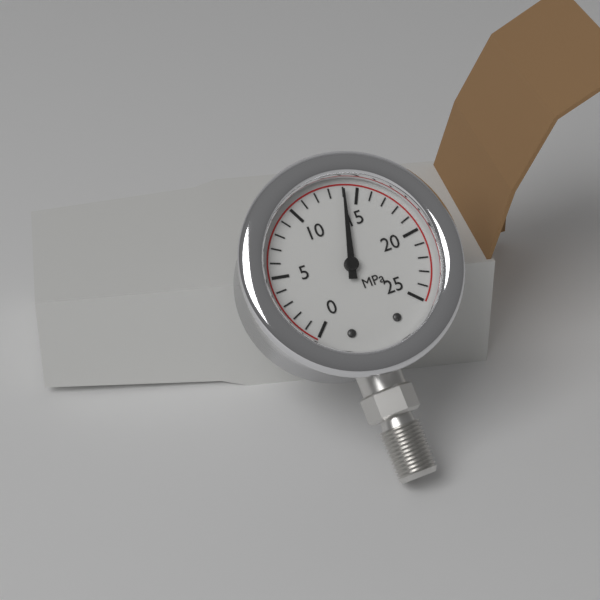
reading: 14 MPa
